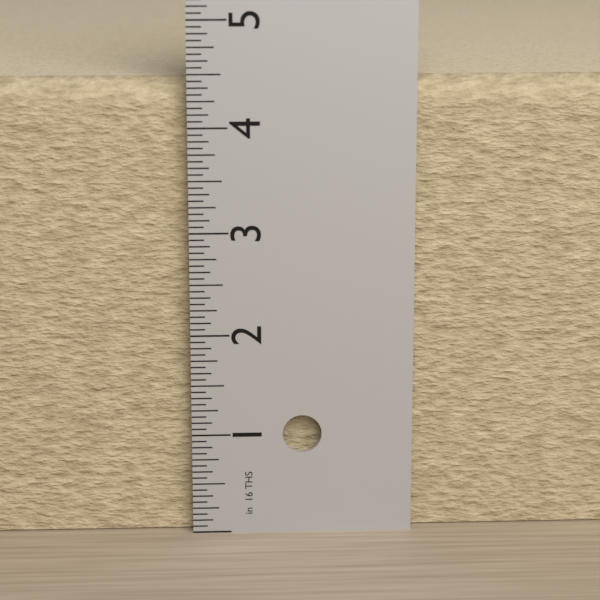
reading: 4.4375 in
